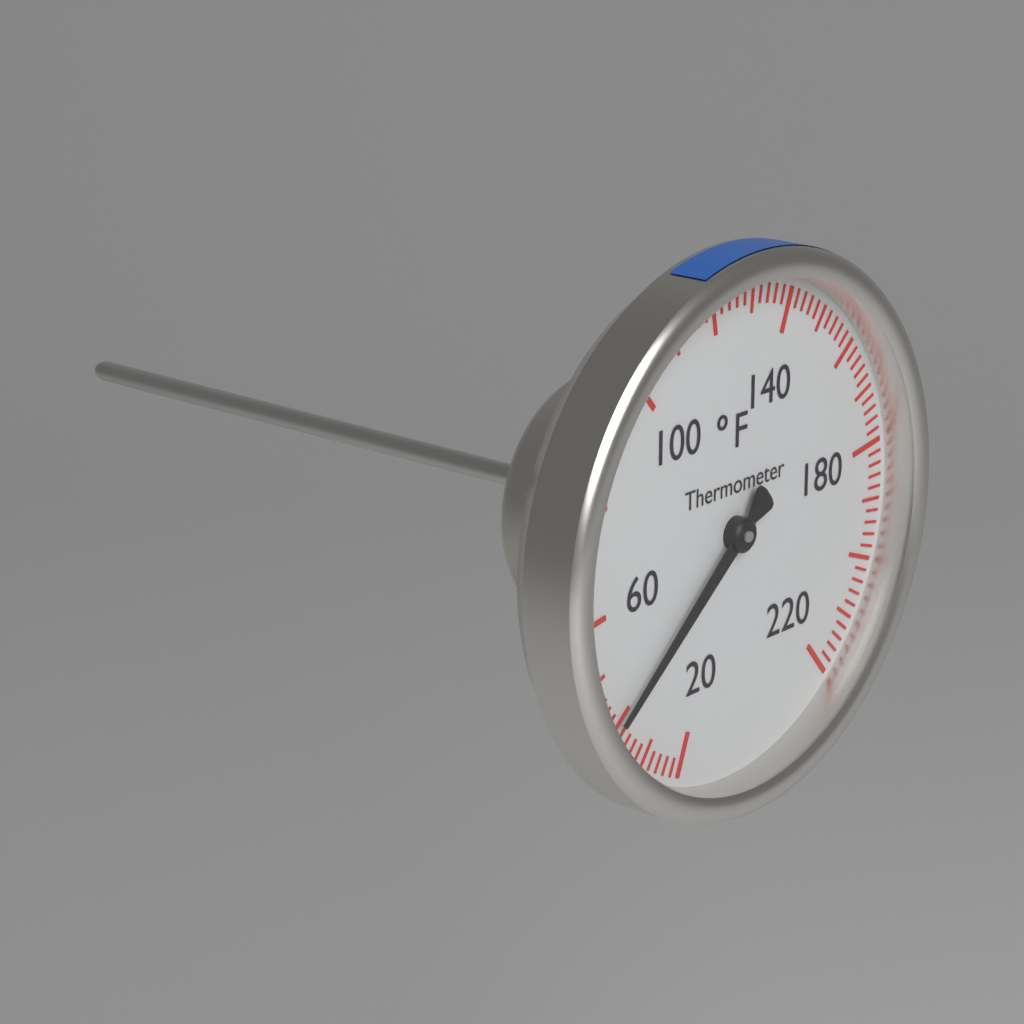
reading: 40 °F
